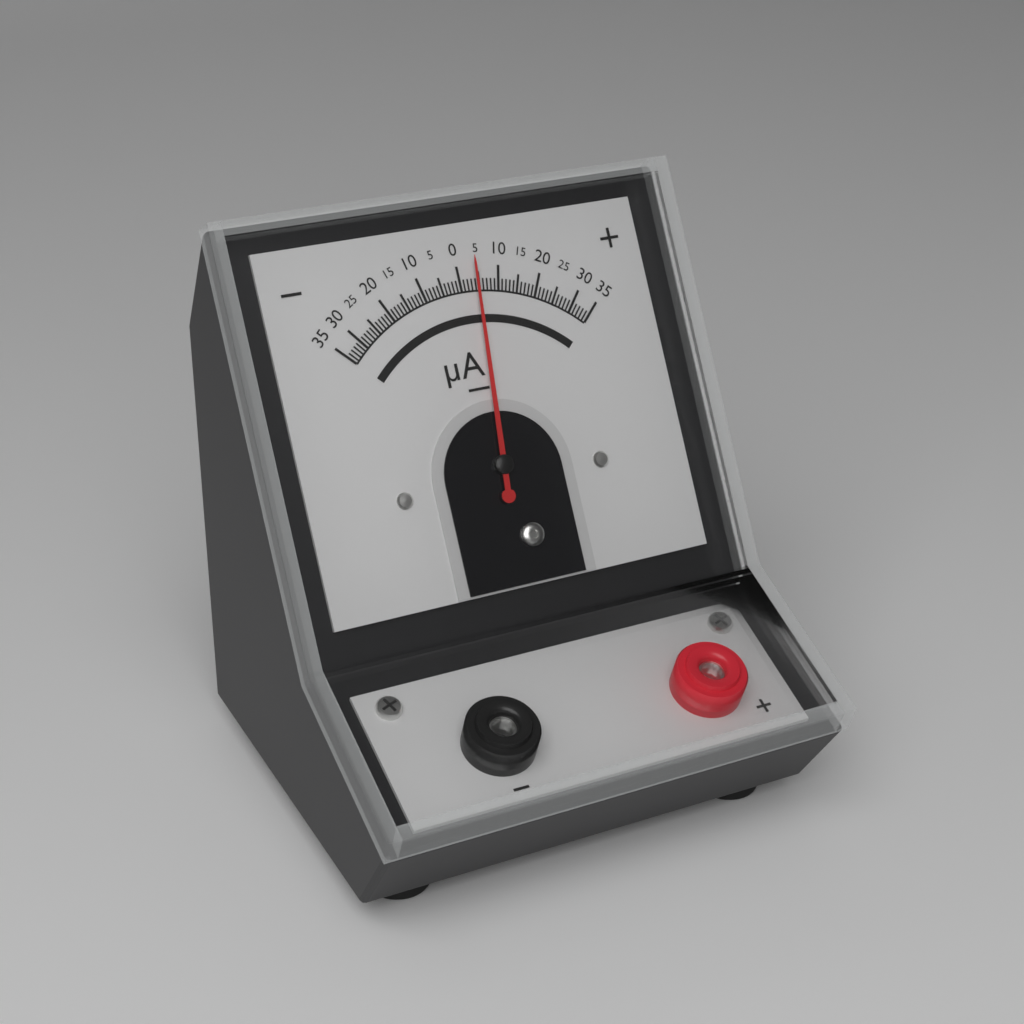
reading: 4 µA
